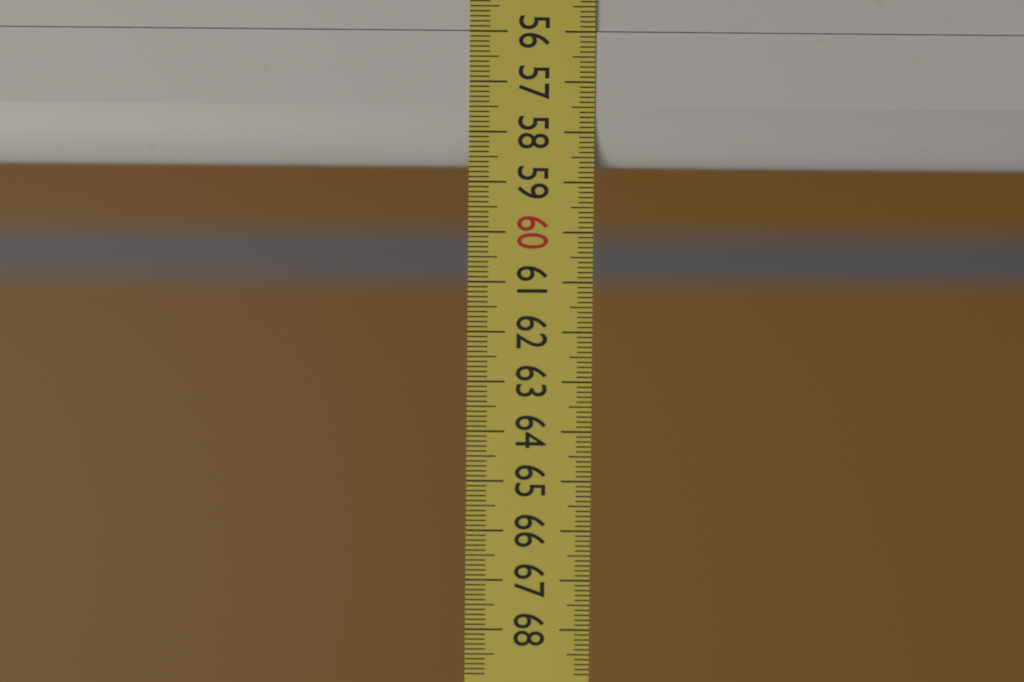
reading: 58.7 (no unit)
